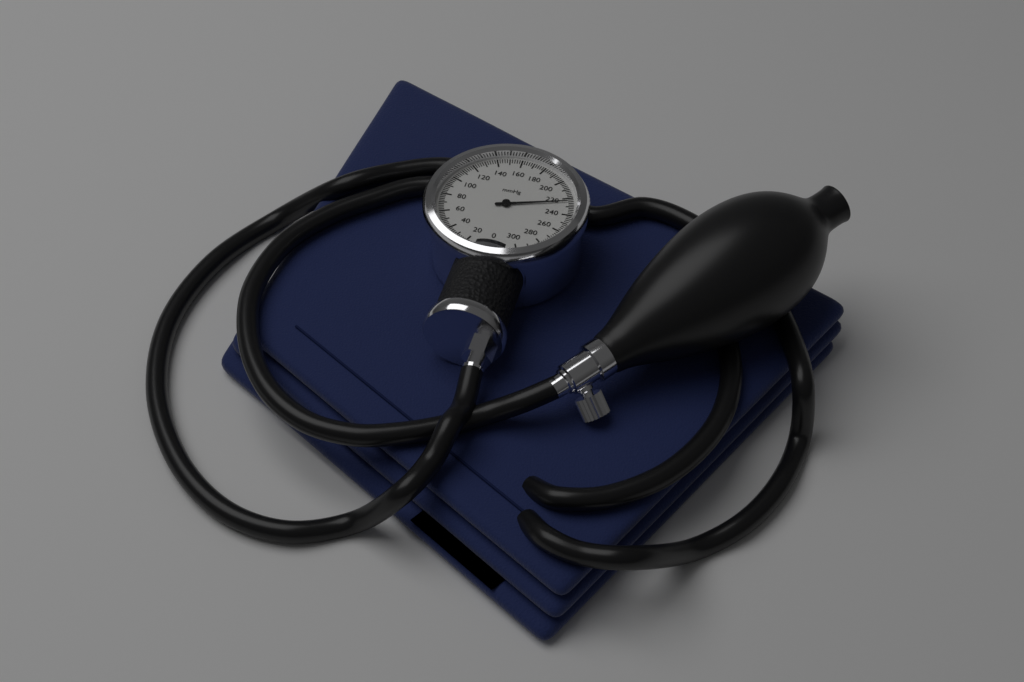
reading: 224 mmHg
